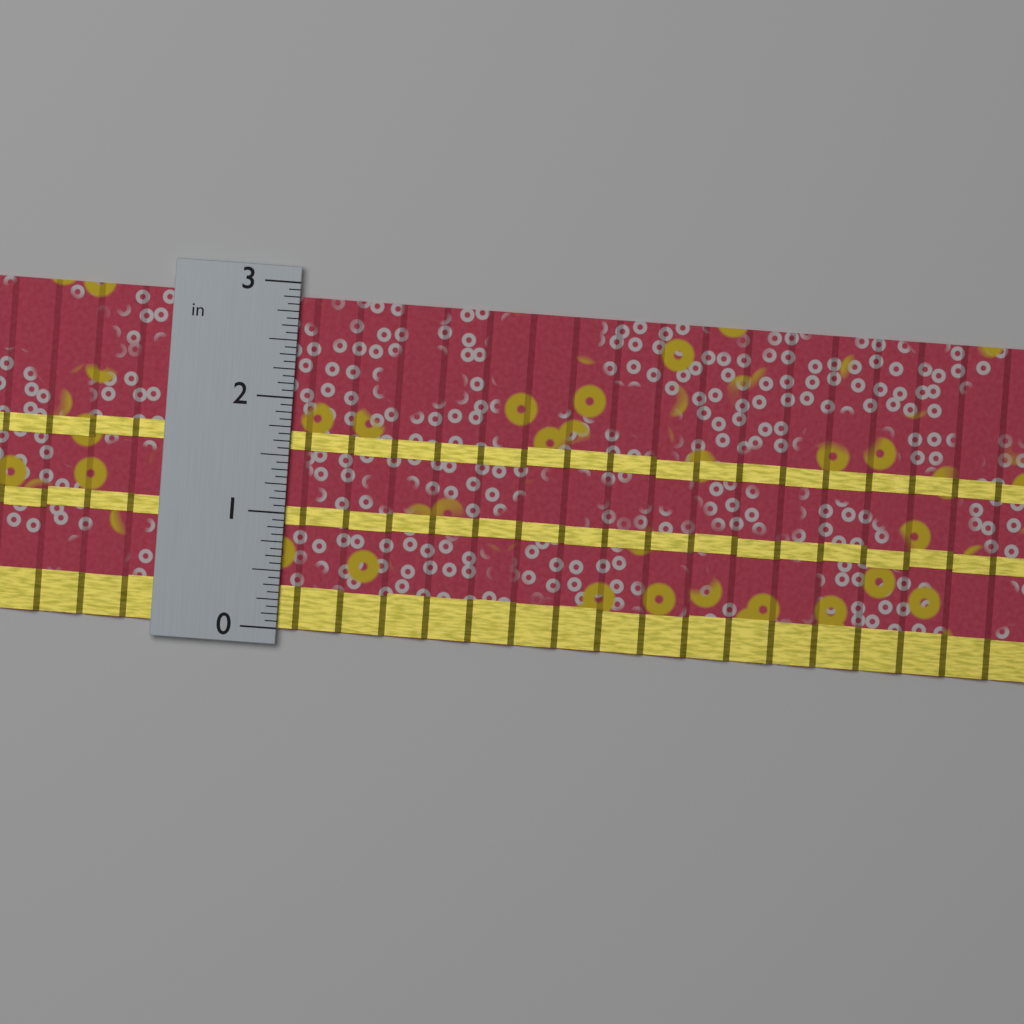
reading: 2.8750 in
